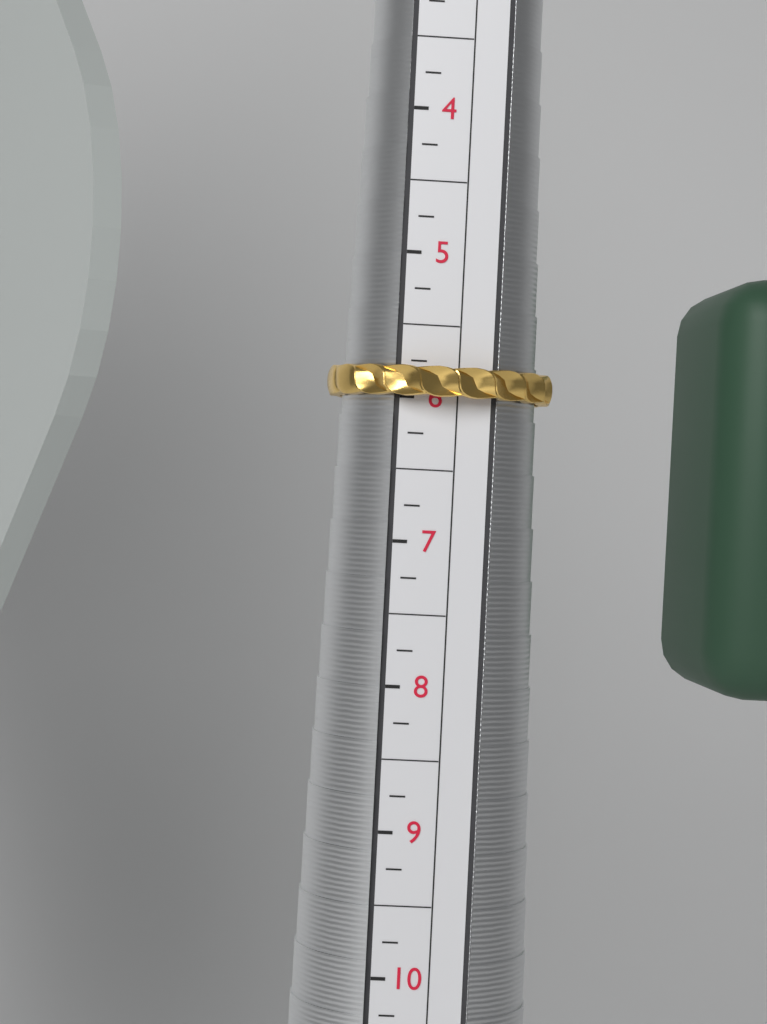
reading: 6.00 (no unit)
